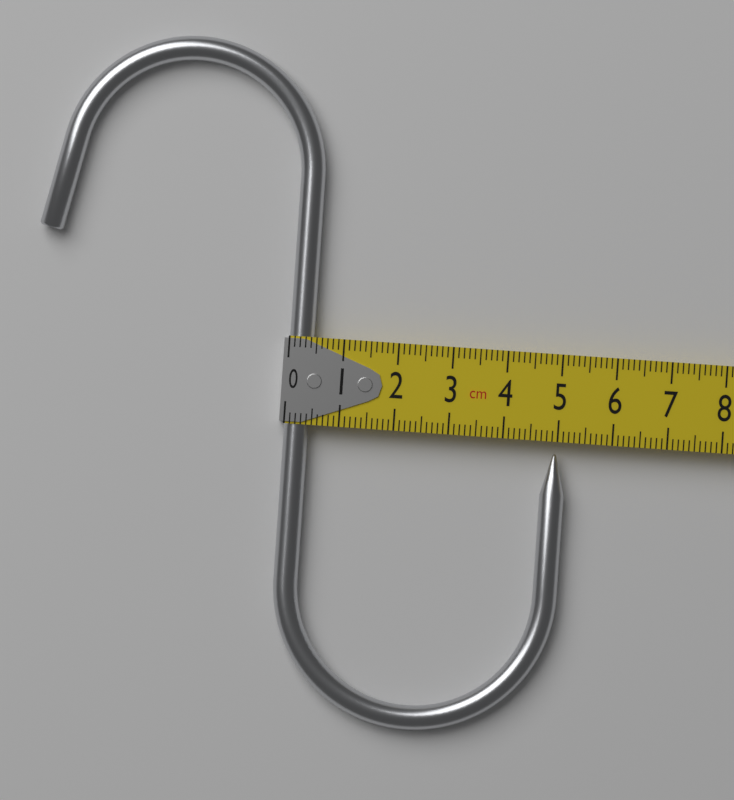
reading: 5.2 cm
